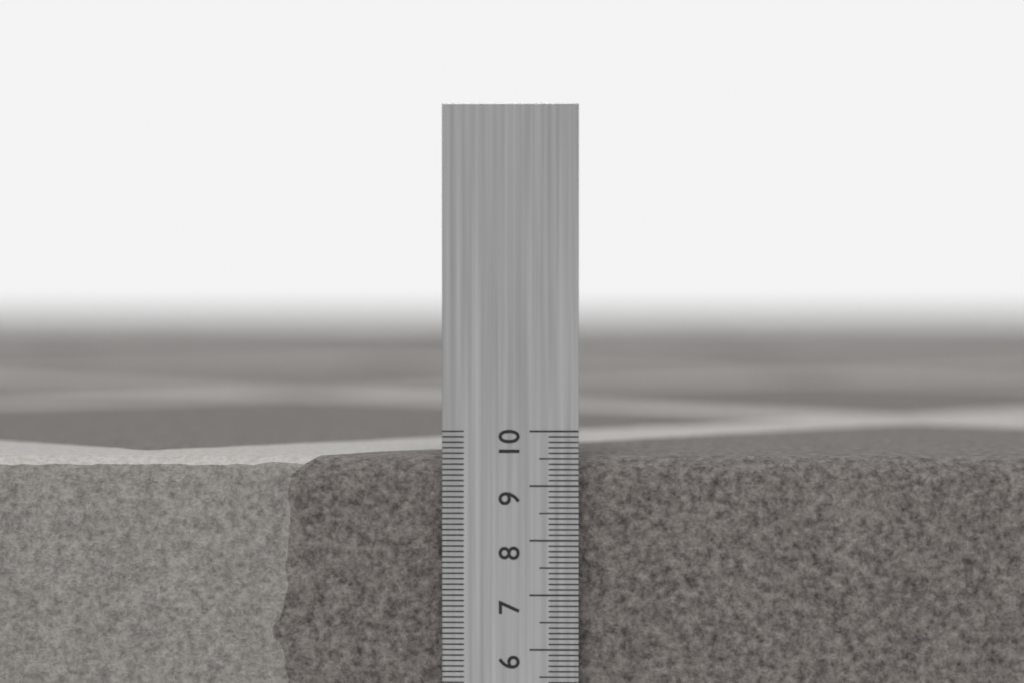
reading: 9.5 cm
